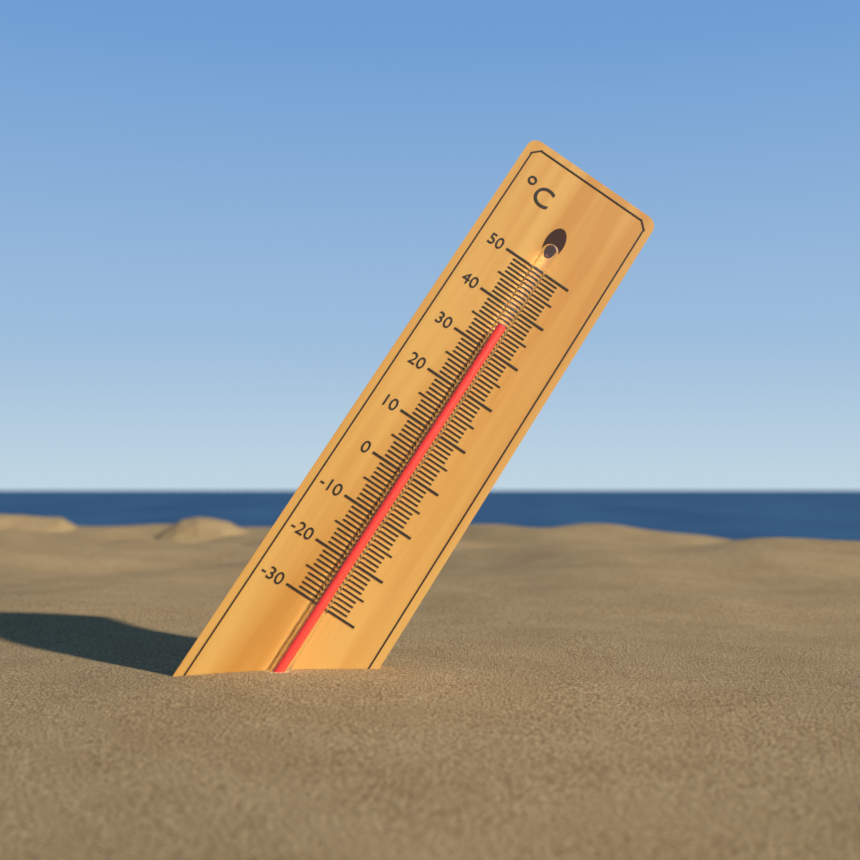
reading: 35 °C
